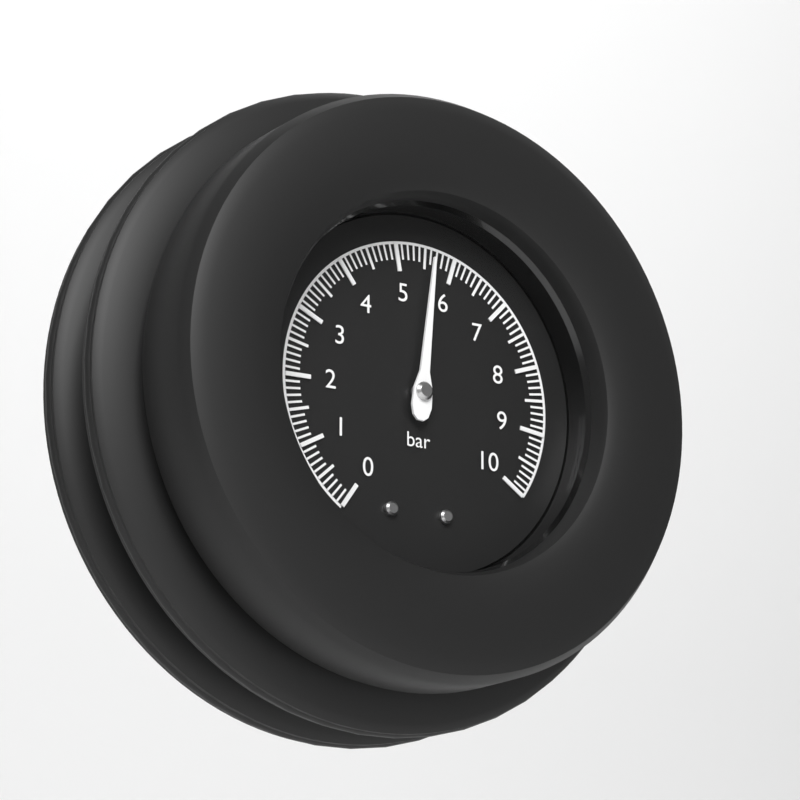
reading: 5.6 bar
